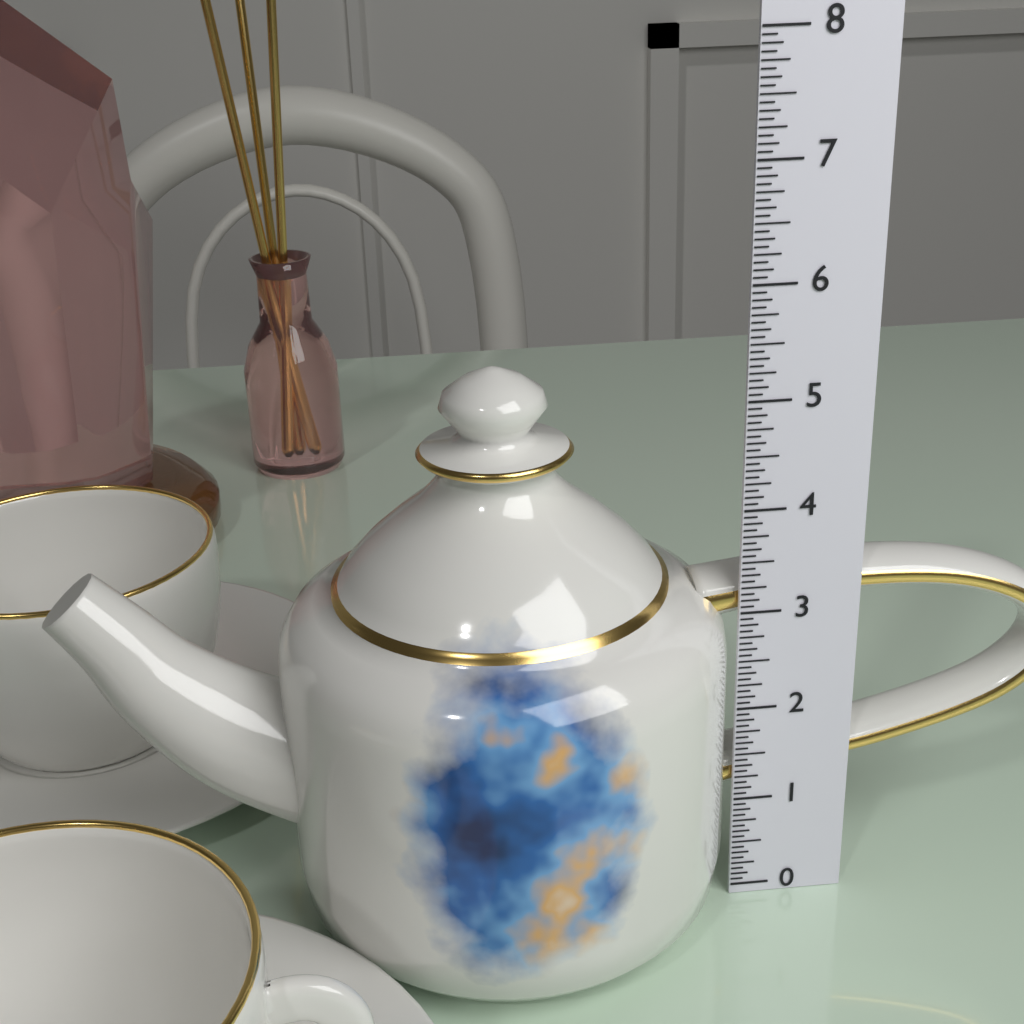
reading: 5.3125 (no unit)
